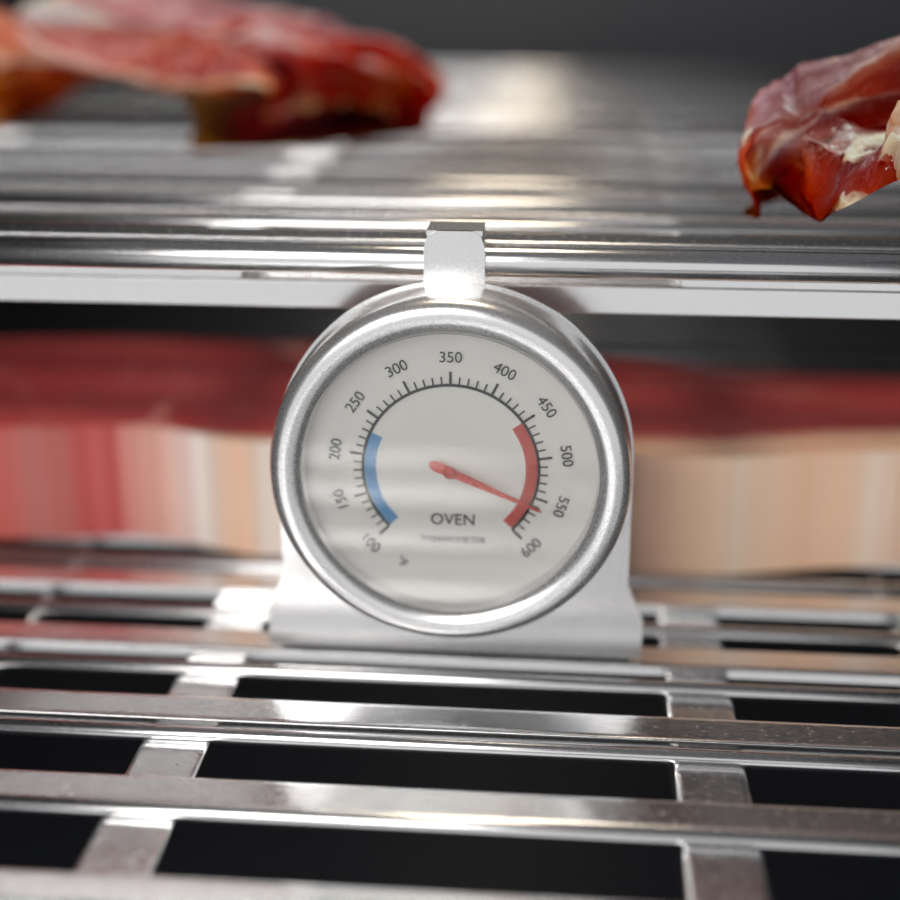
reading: 560 °F
